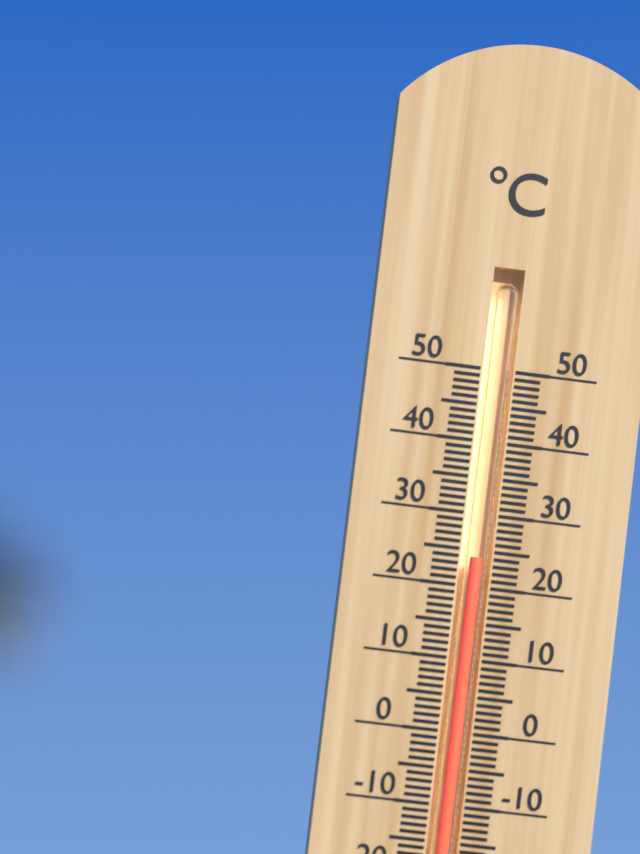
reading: 24 °C
